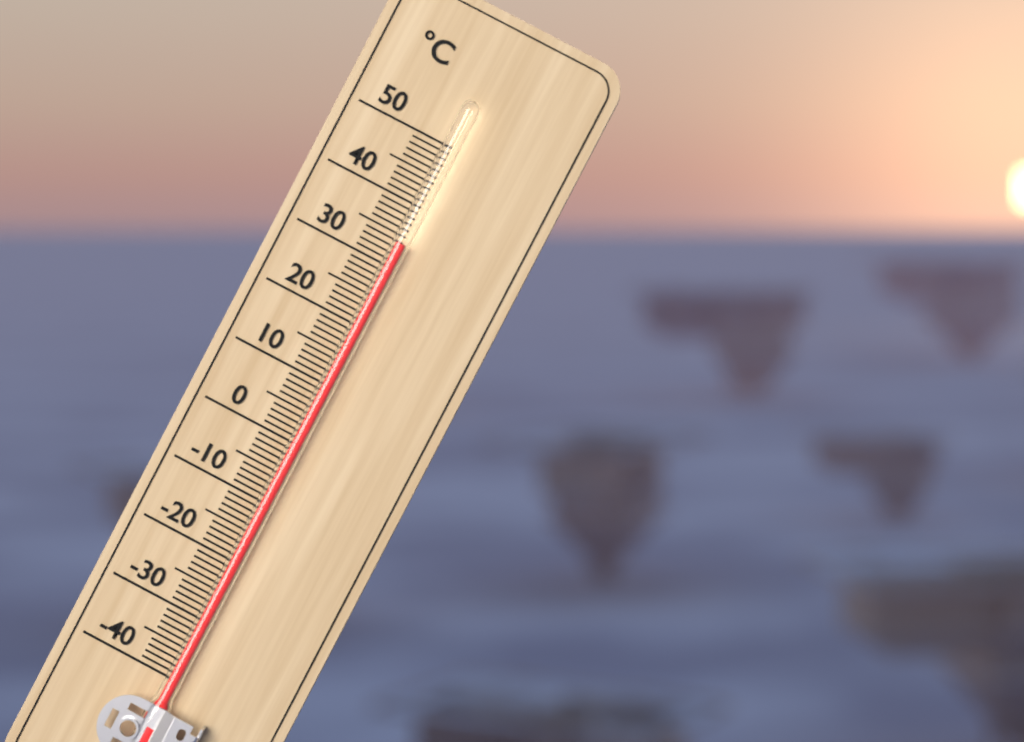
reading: 34 °C
